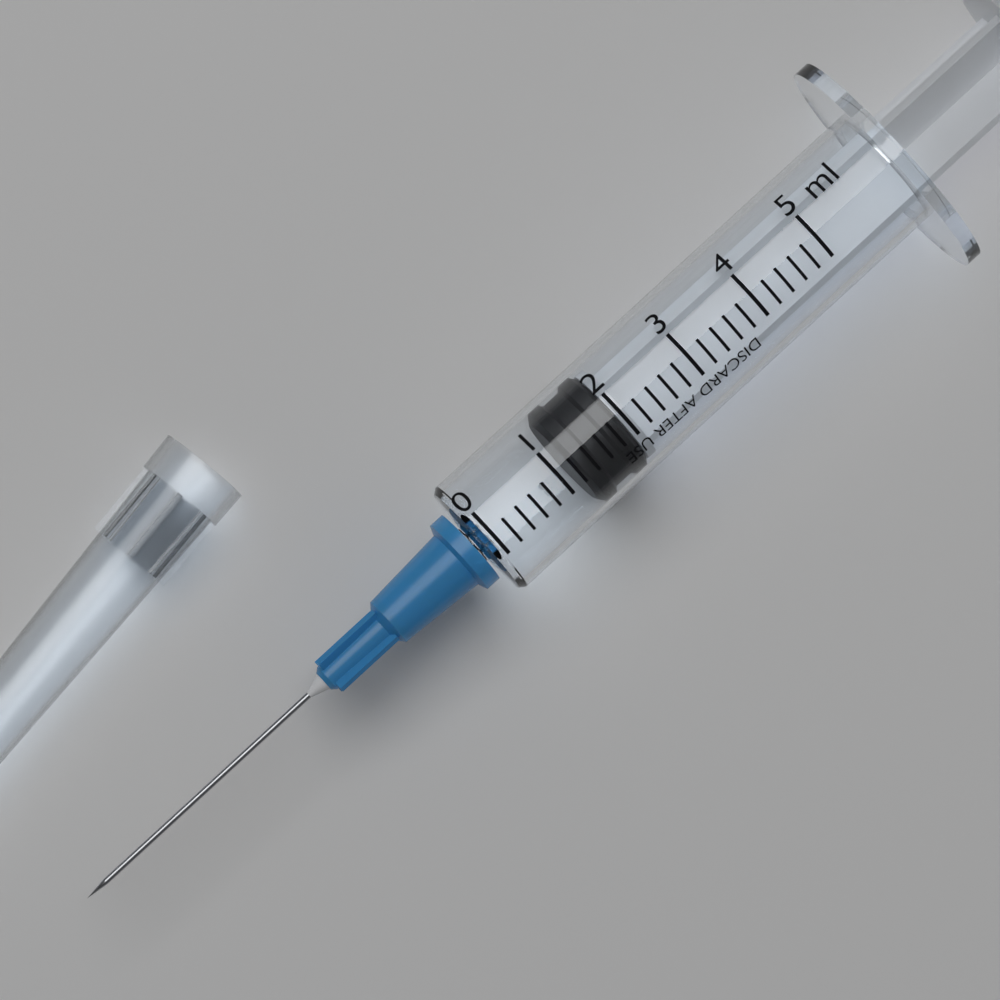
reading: 1.2 ml
